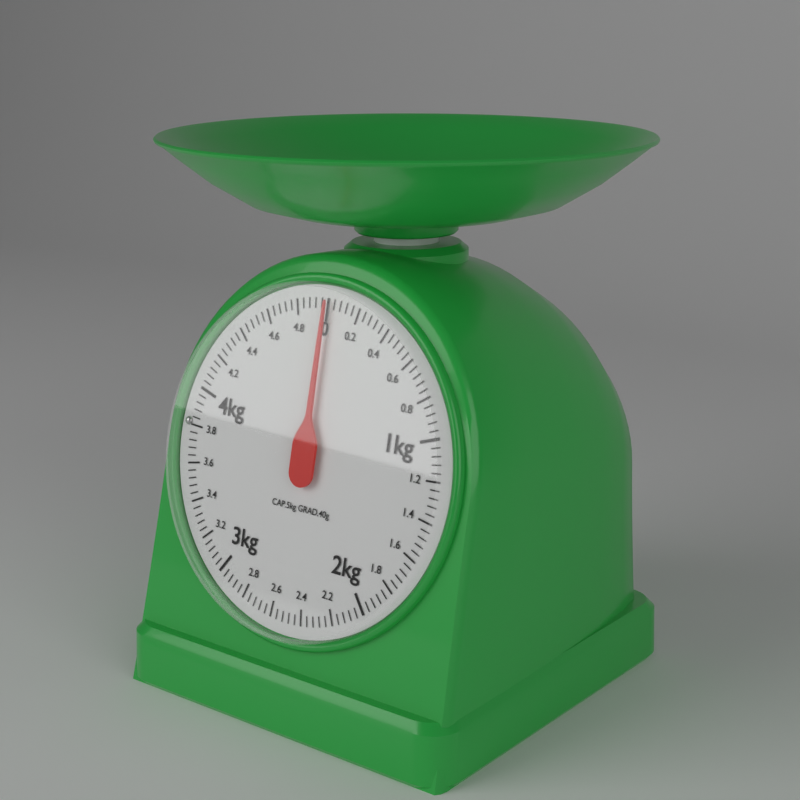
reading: 0.00 kg
